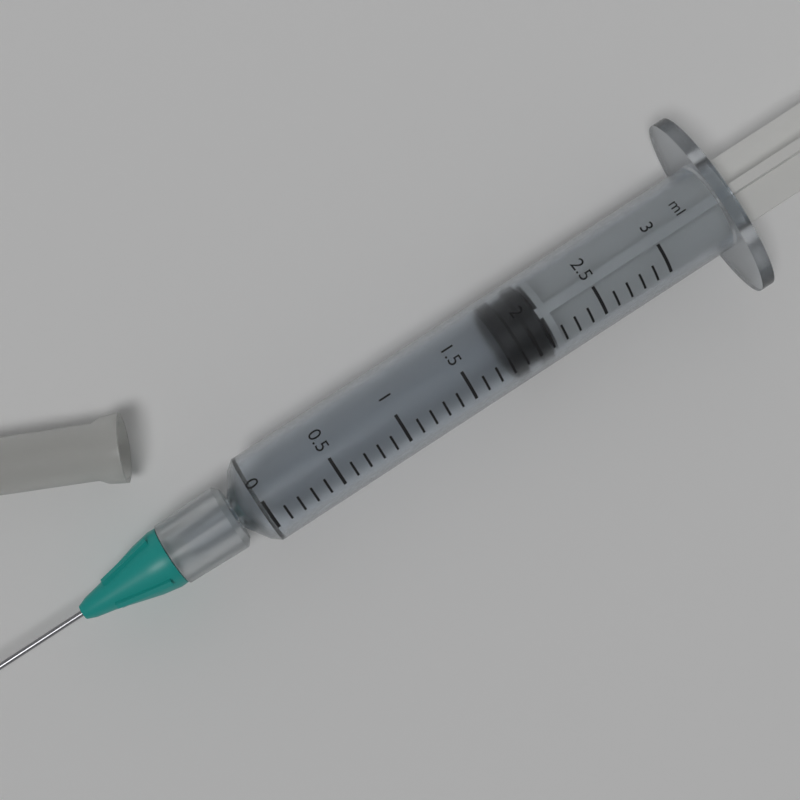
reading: 1.8 ml
